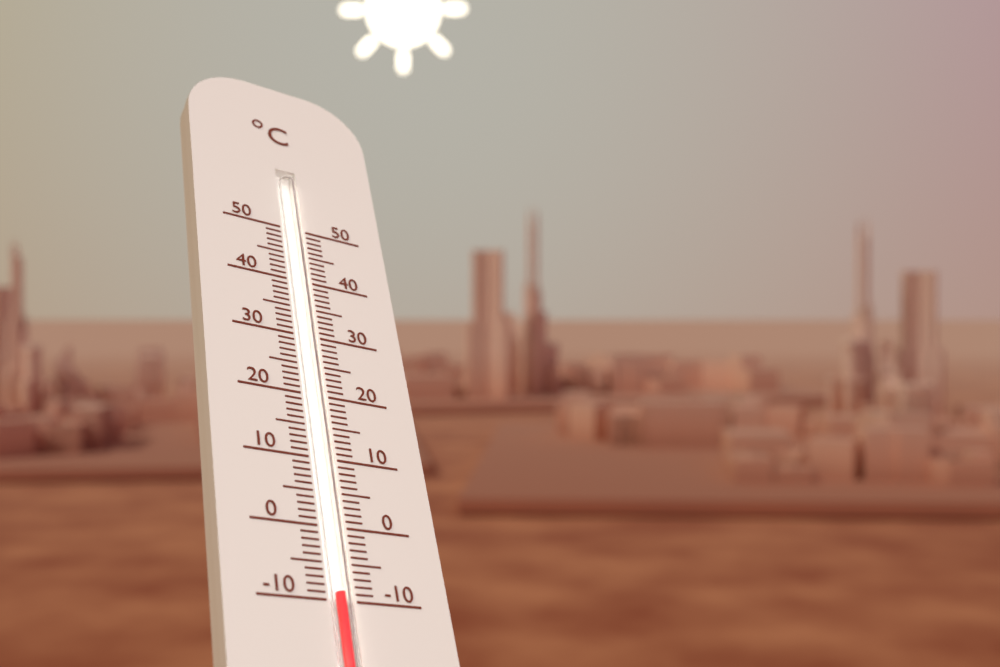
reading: -9 °C
